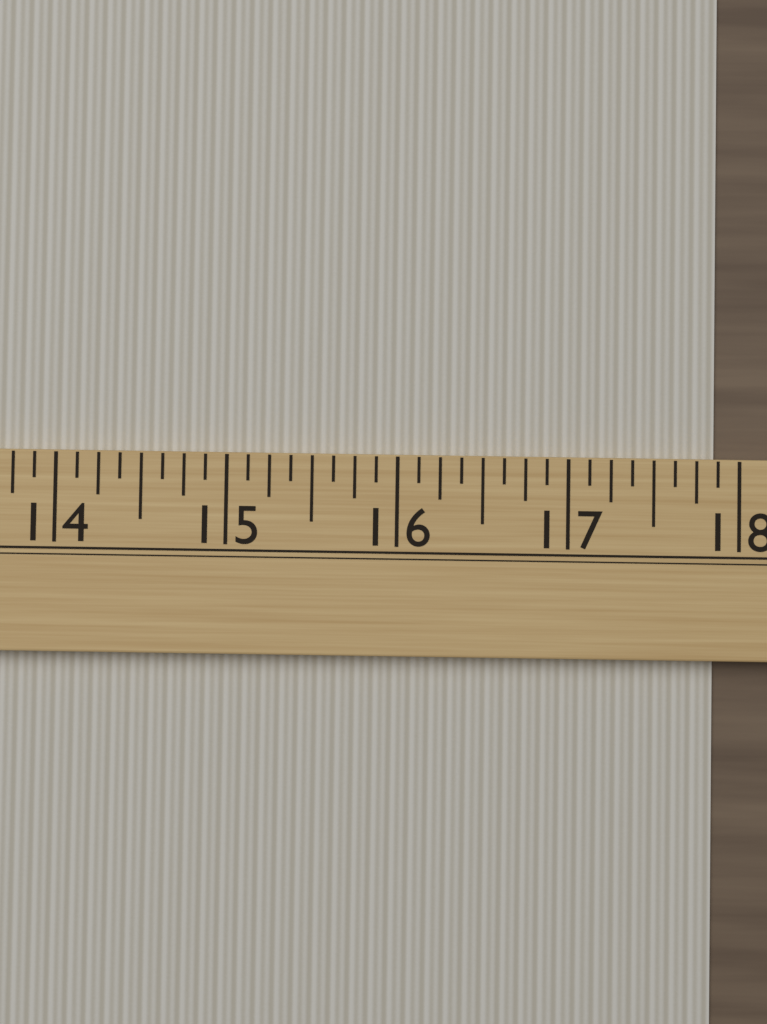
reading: 17.875 (no unit)
